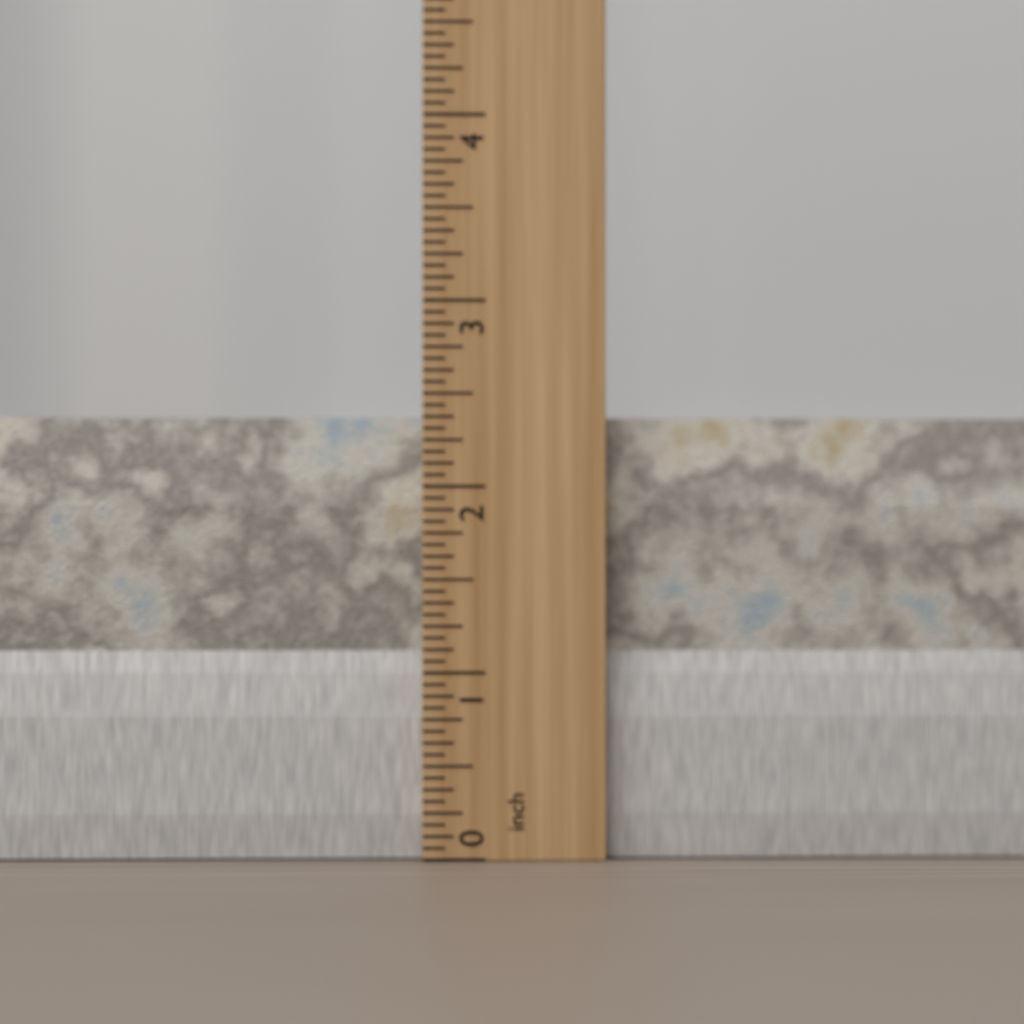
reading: 2.3750 inch
